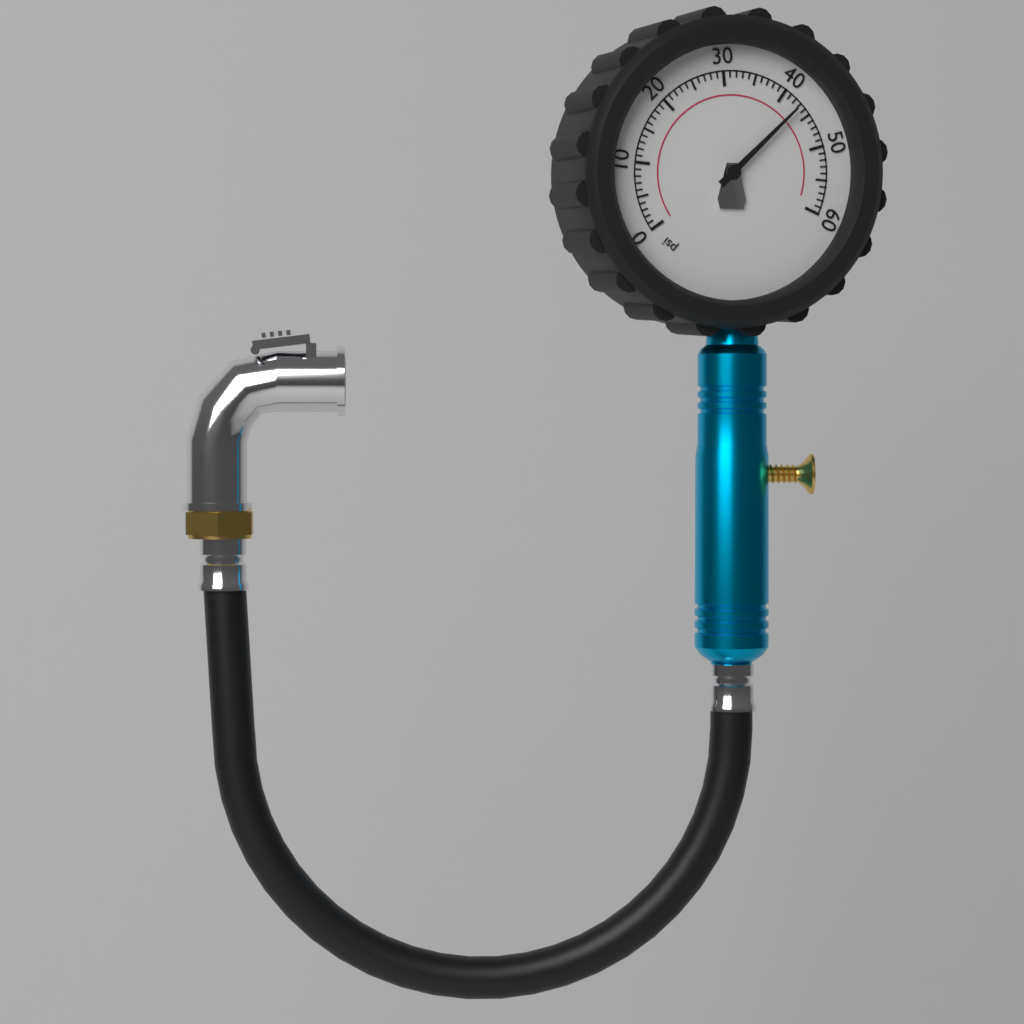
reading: 43 psi
